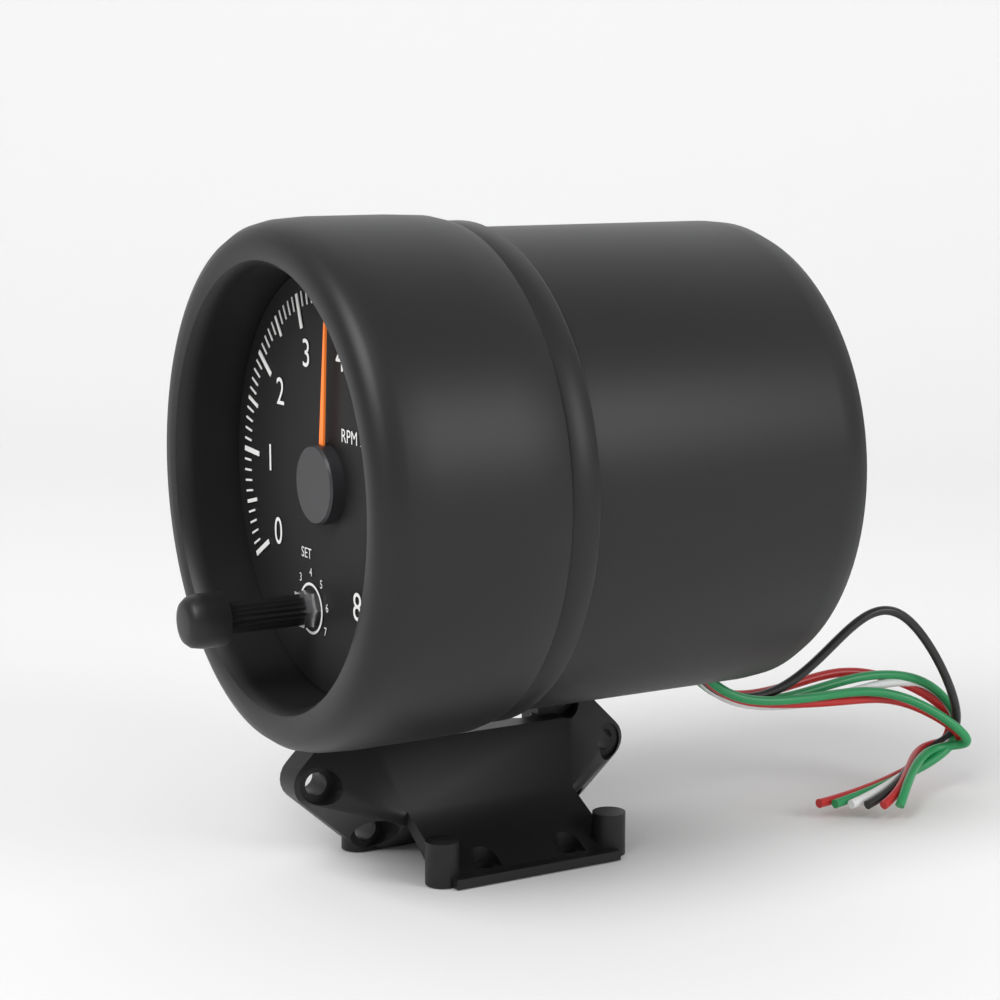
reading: 3.7 RPM x1000
